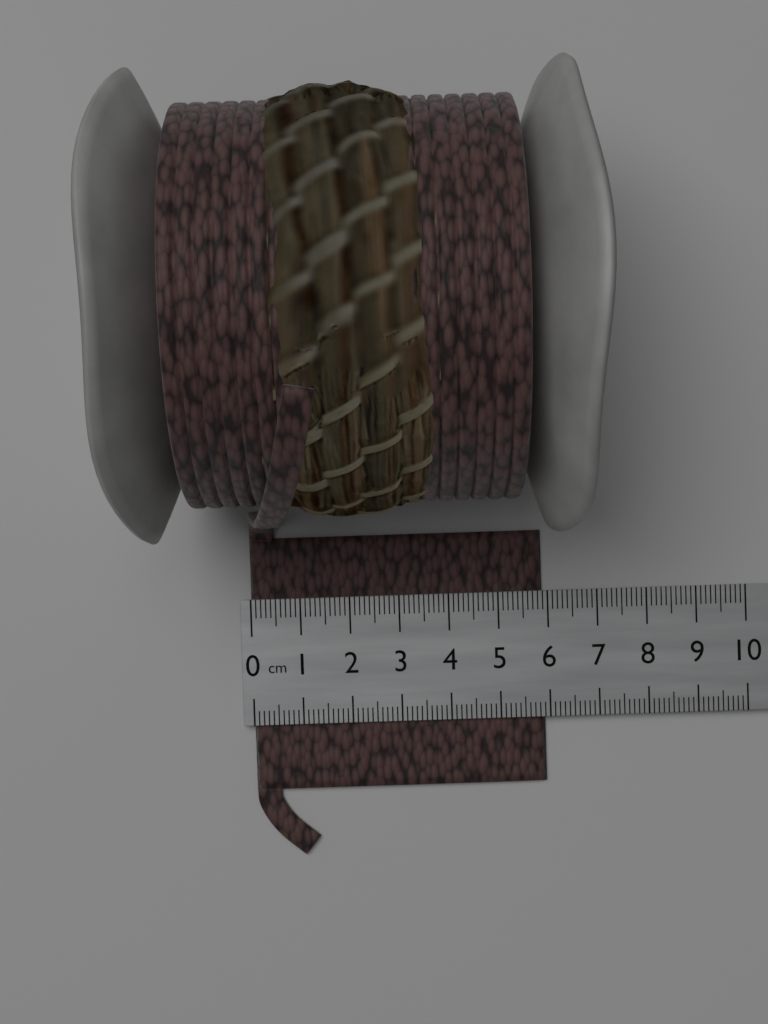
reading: 5.9 cm
